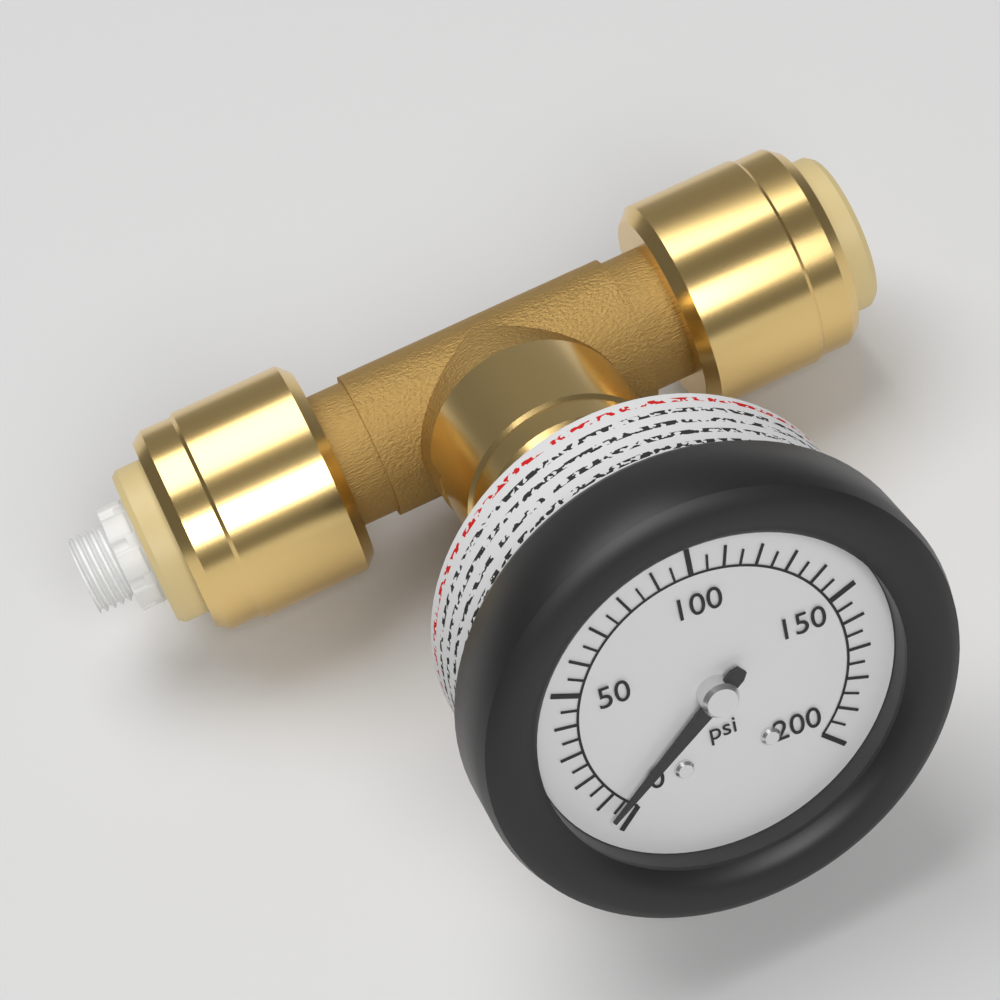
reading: 5 psi
